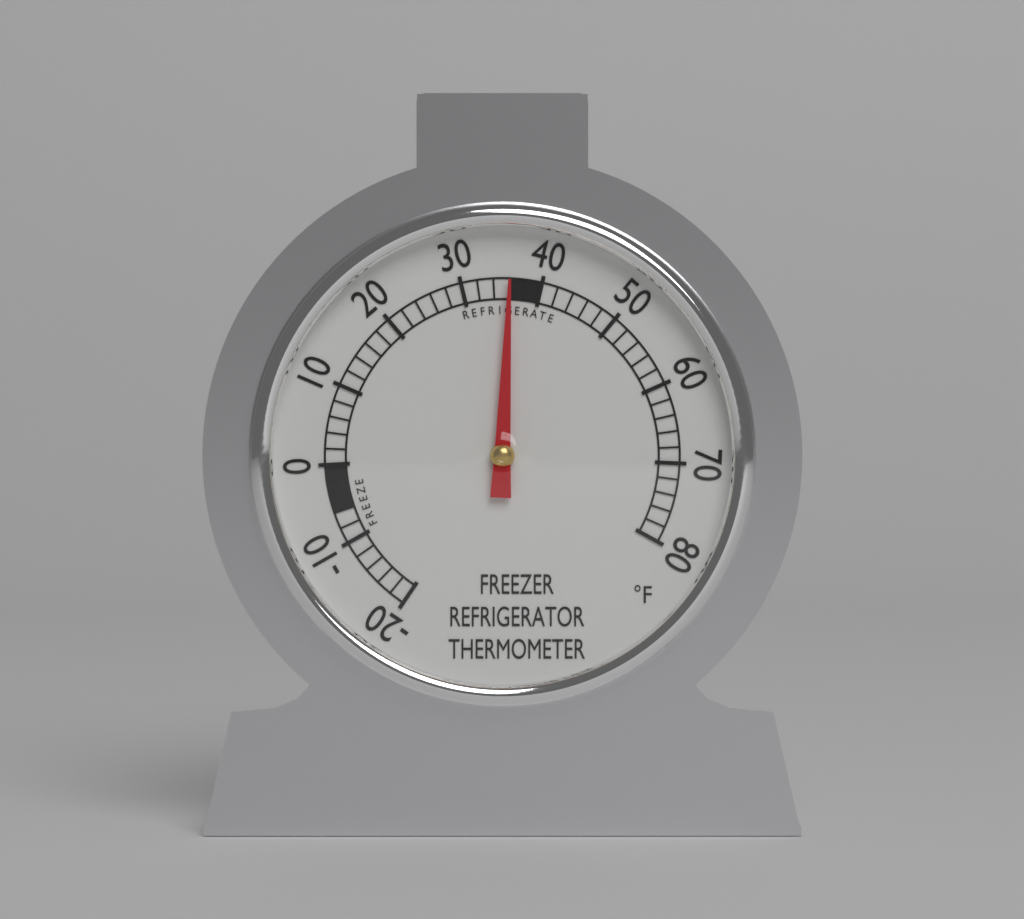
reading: 36 °F
